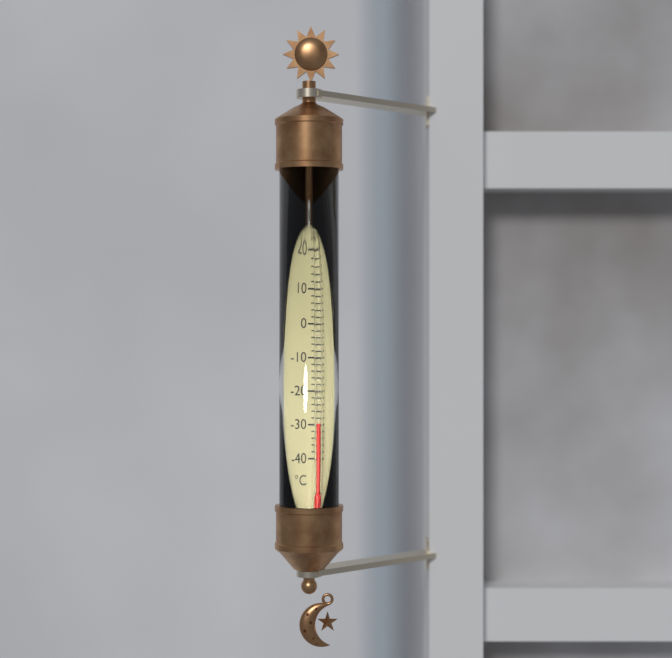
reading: -30 °C
